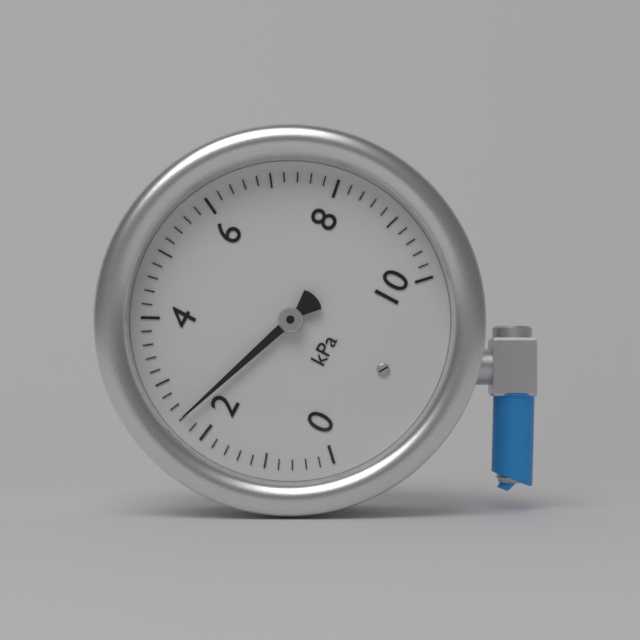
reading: 2.4 kPa
